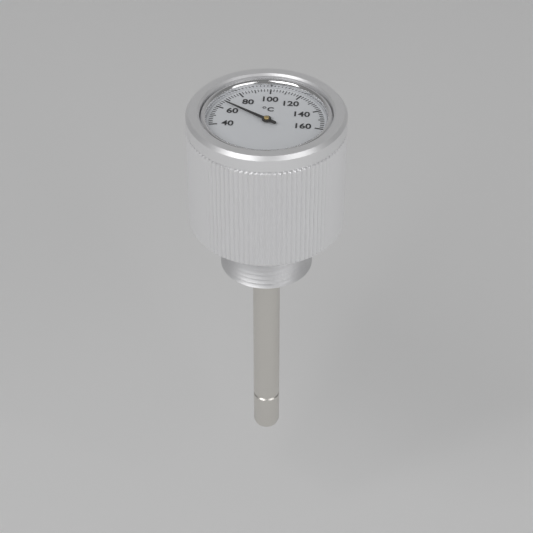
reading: 66 °C
